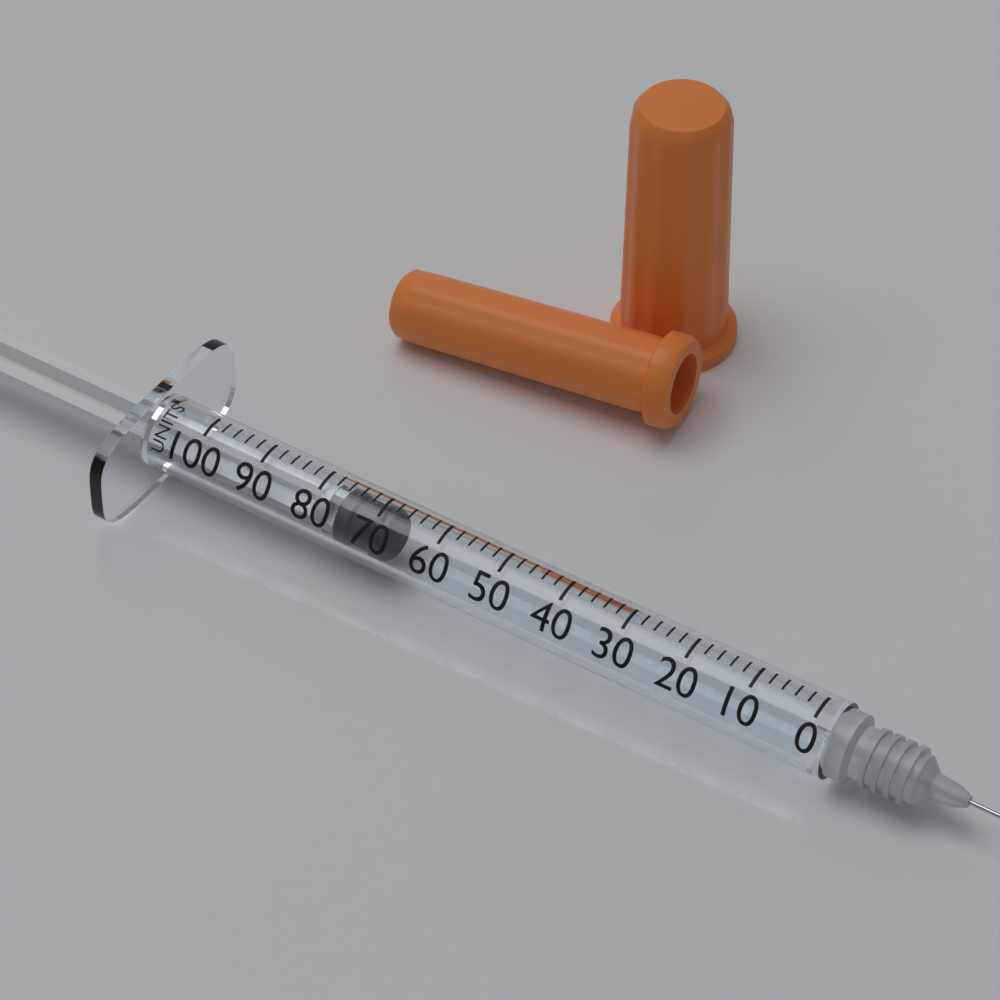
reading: 68 units
